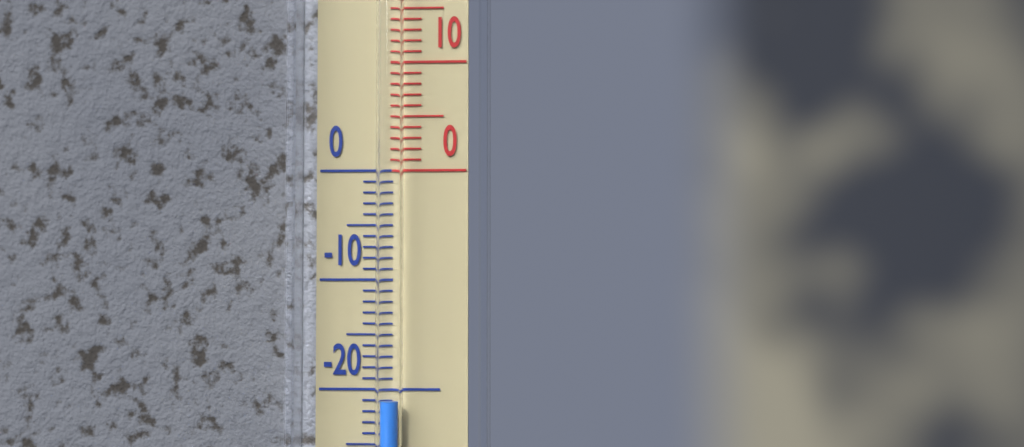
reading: -21 °C
